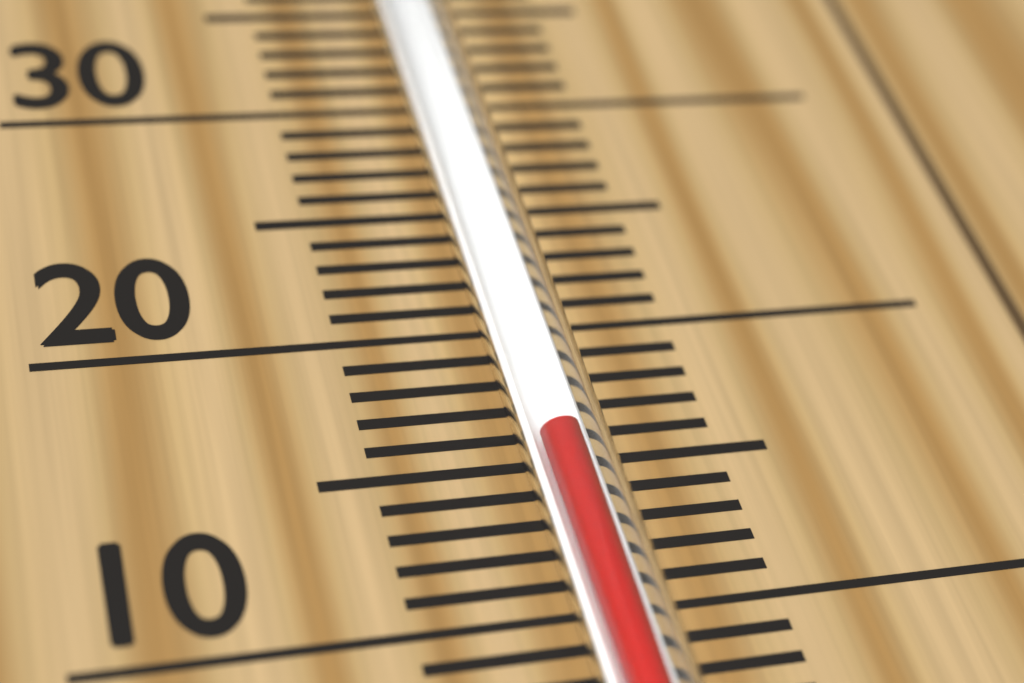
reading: 15 °C
